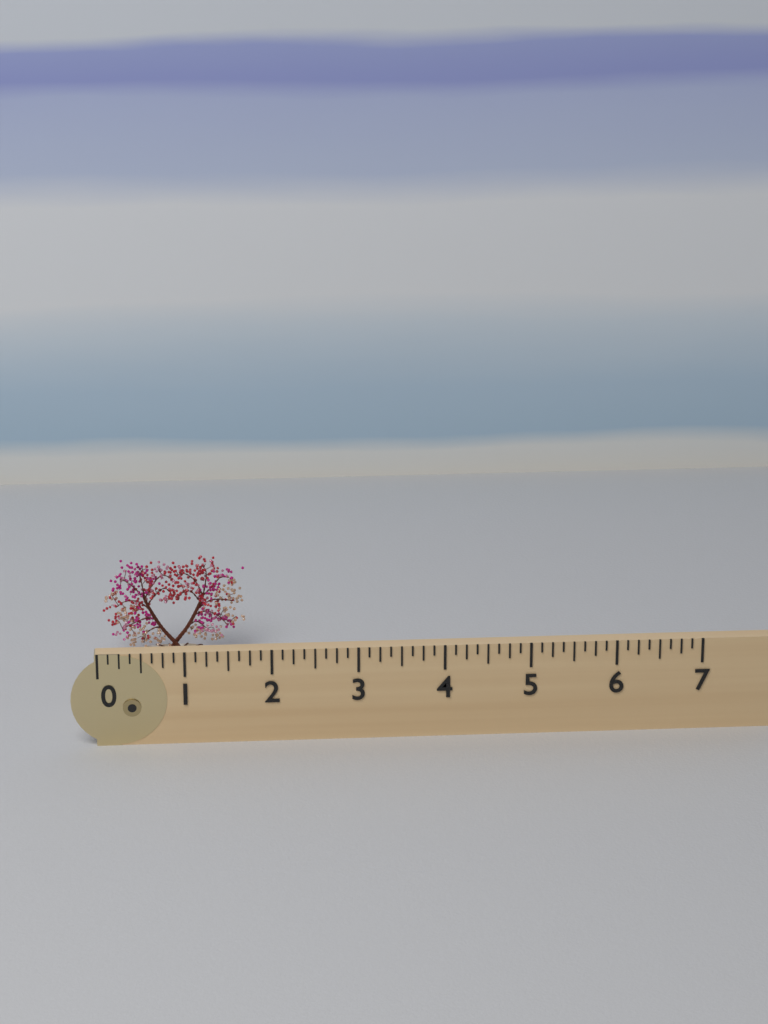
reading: 1.750 (no unit)
